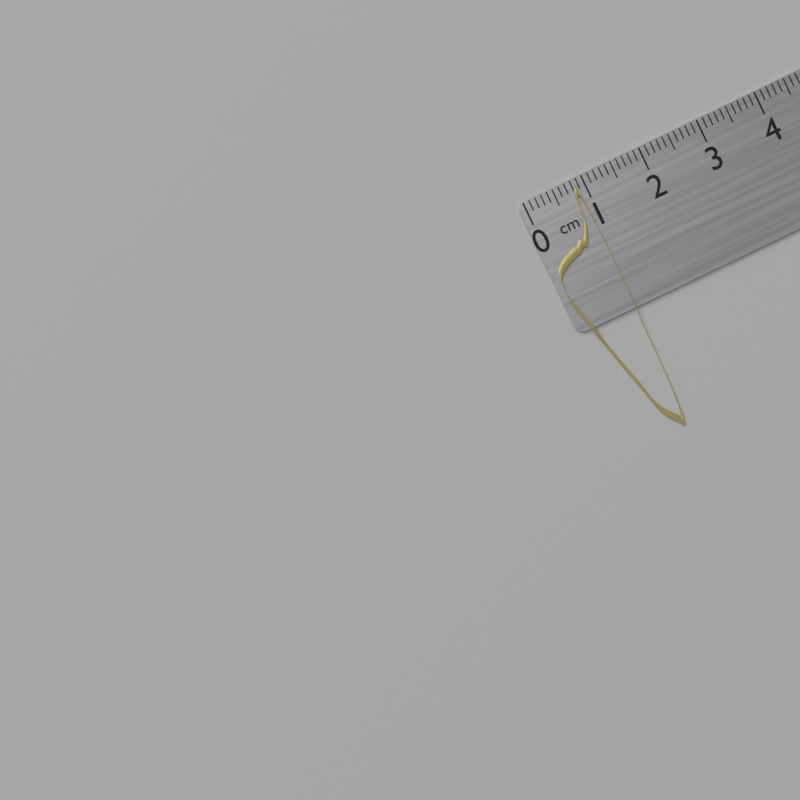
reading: 0.9 cm
